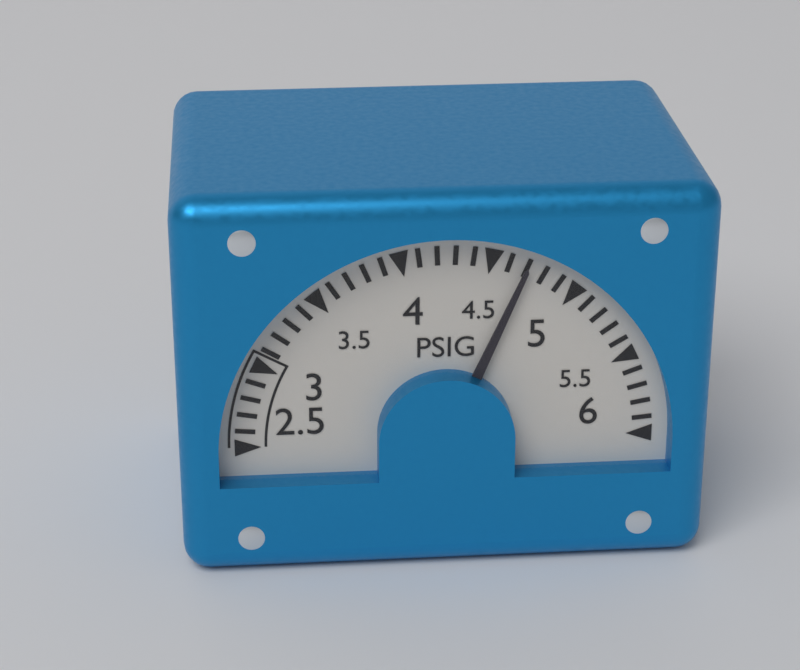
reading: 4.7 PSIG
